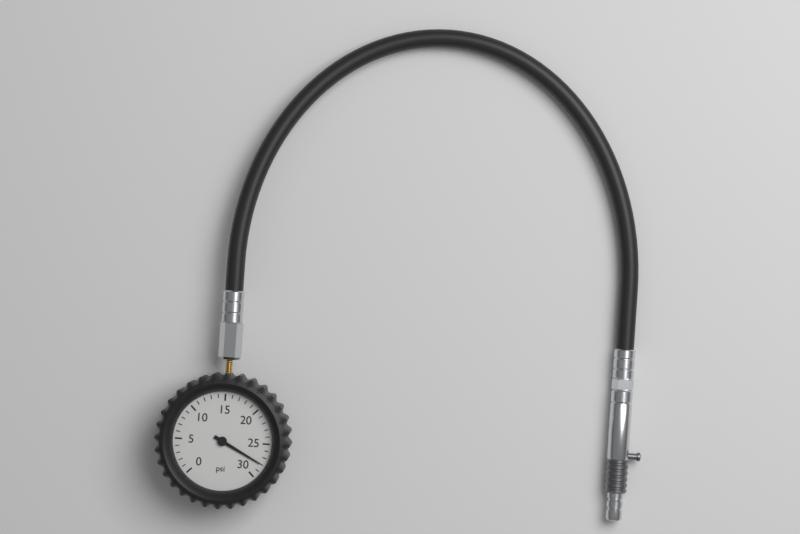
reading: 28 psi
